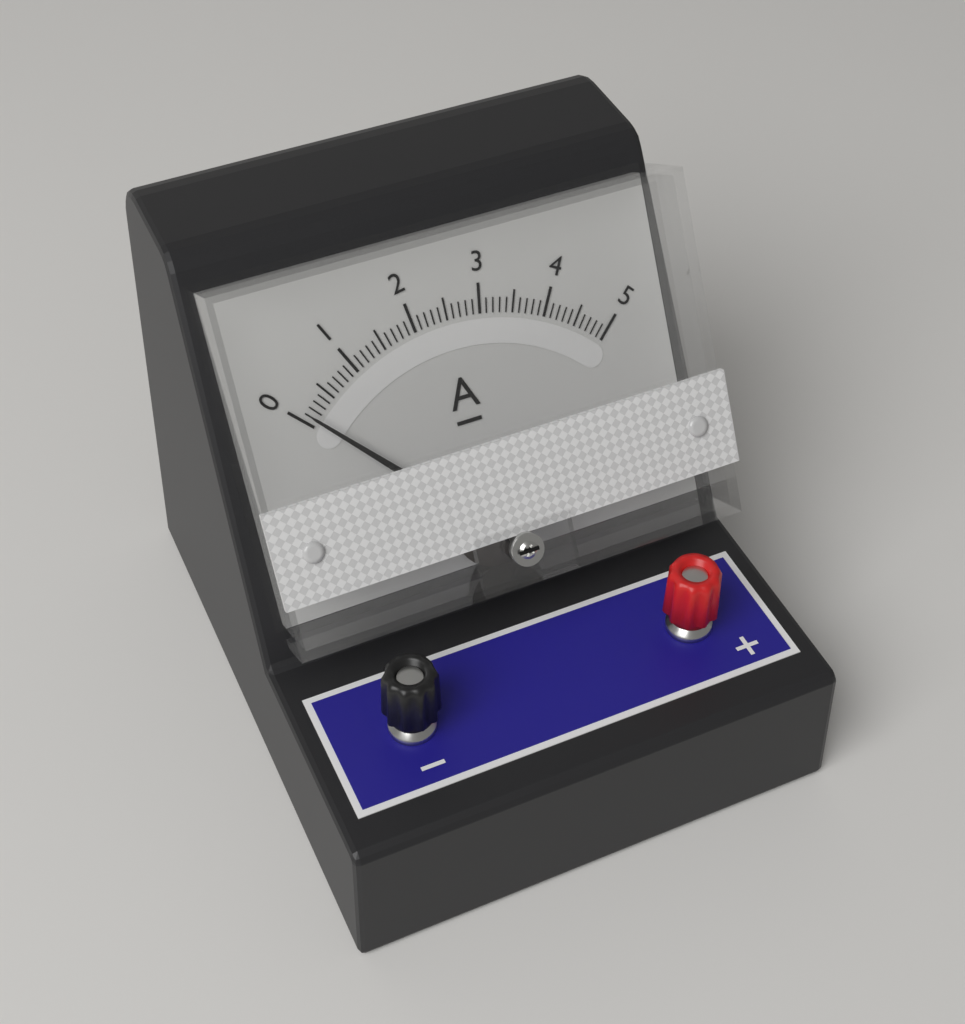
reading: 0.1 A
